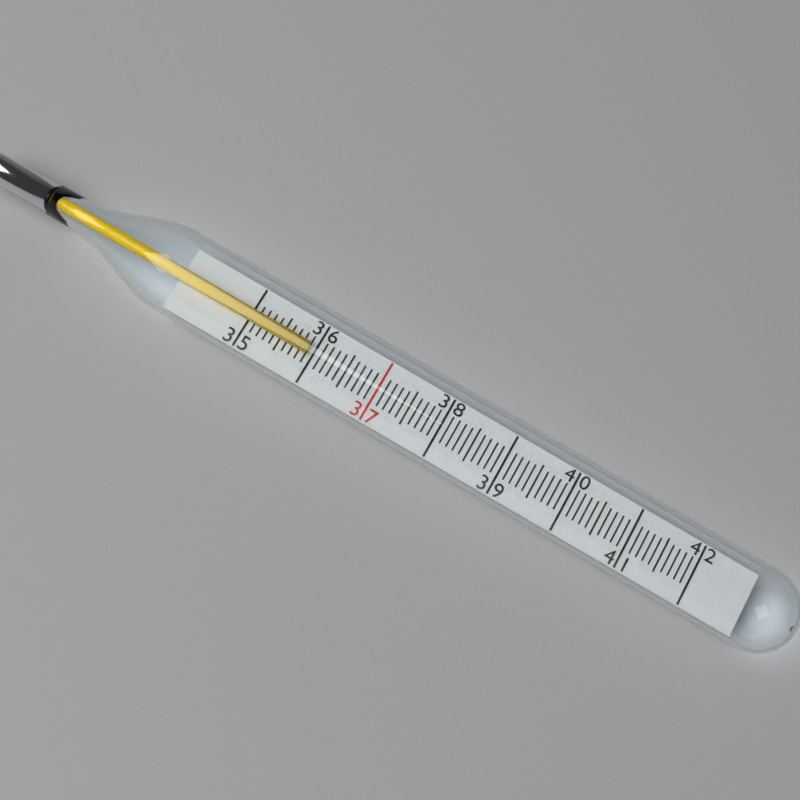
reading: 35.9 (no unit)
